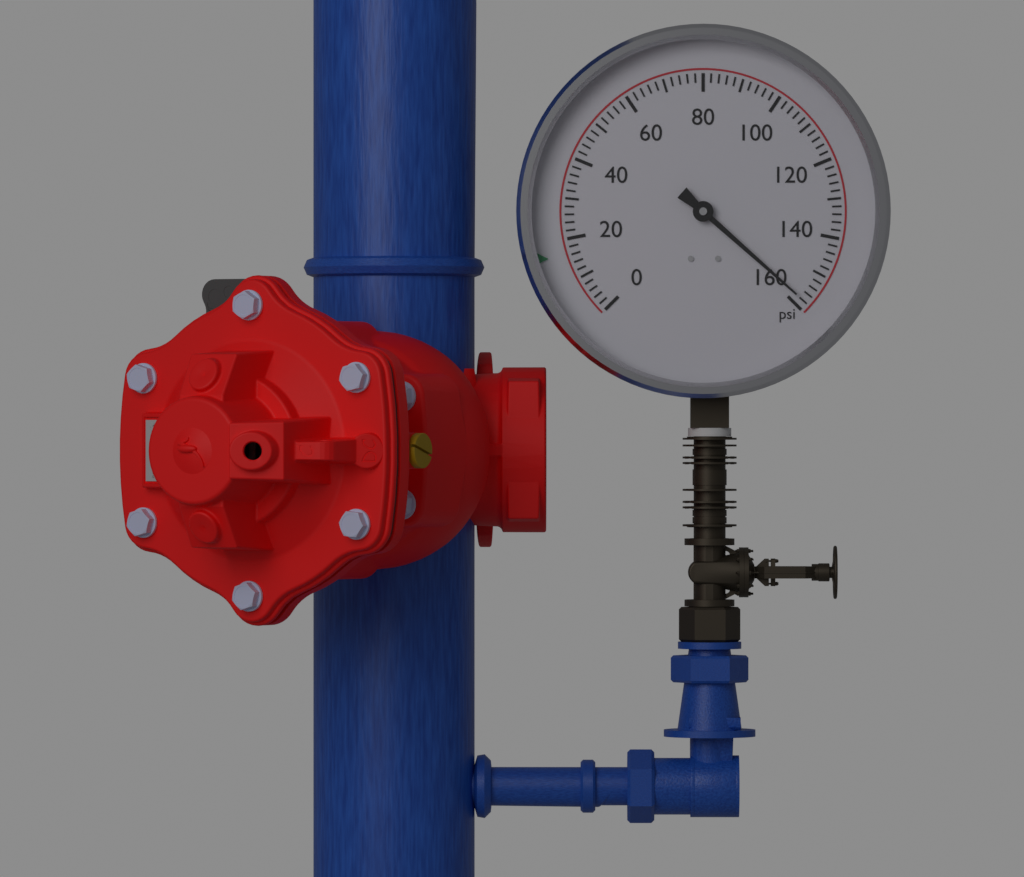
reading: 158 psi
